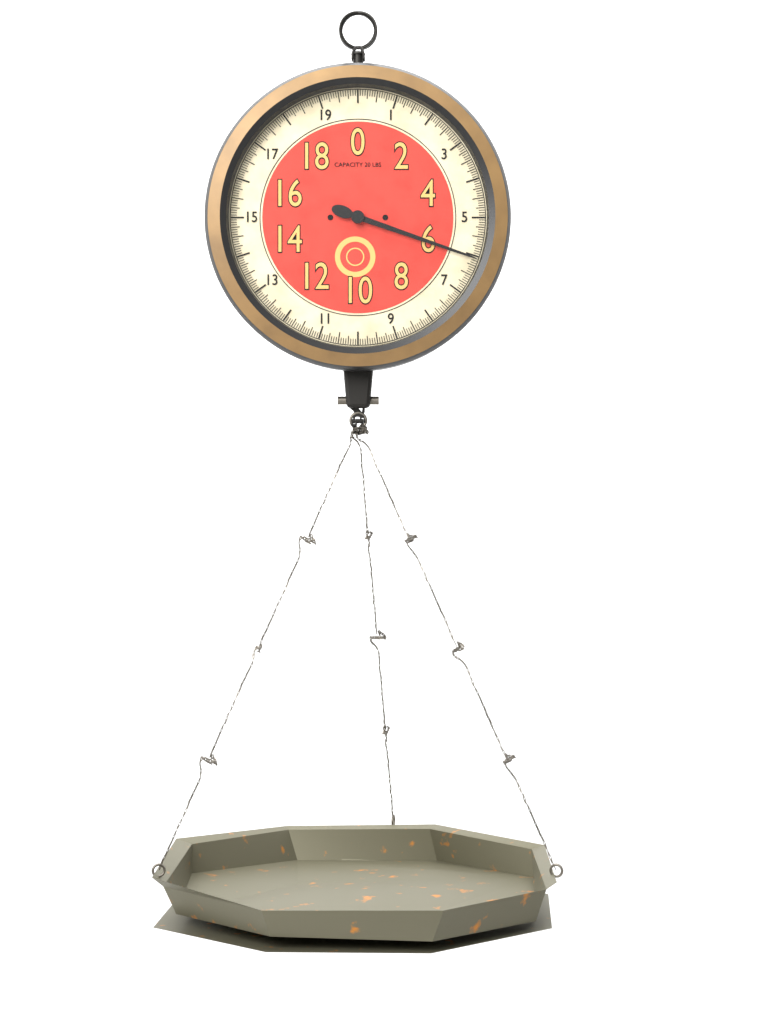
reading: 6.0625 lbs
